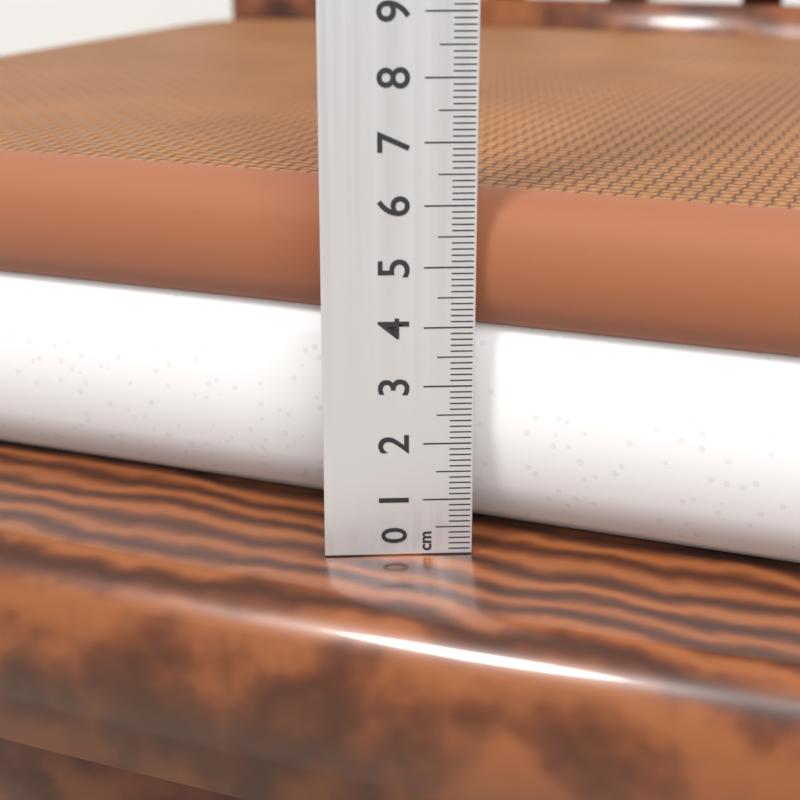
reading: 6.1 cm
